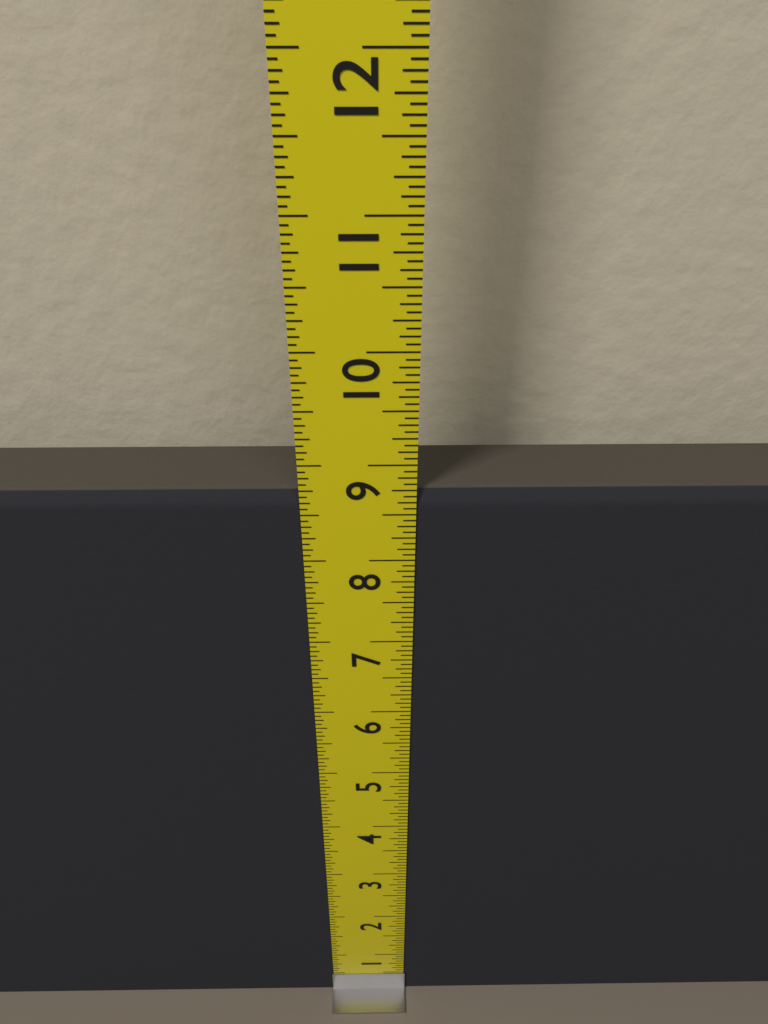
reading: 8.7500 in
